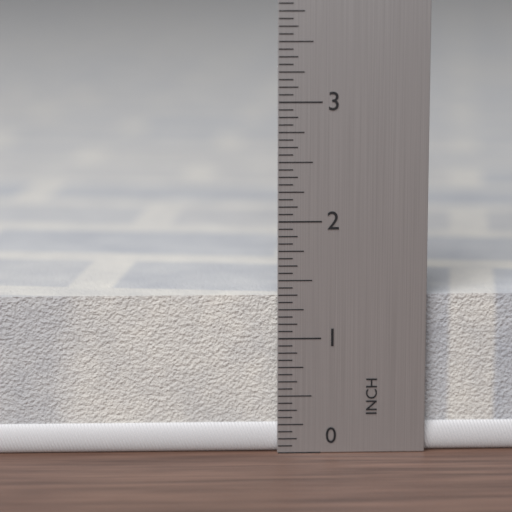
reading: 1.3750 in
